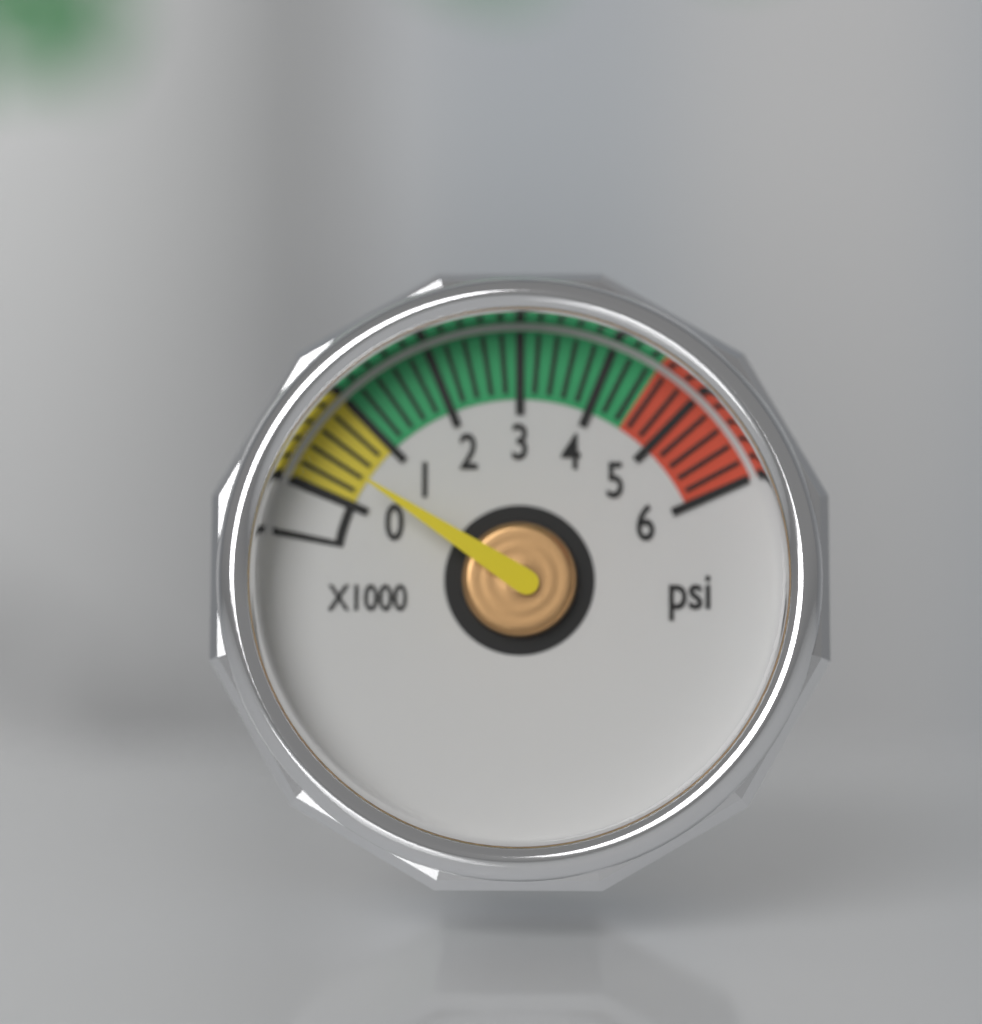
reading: 400 psi
